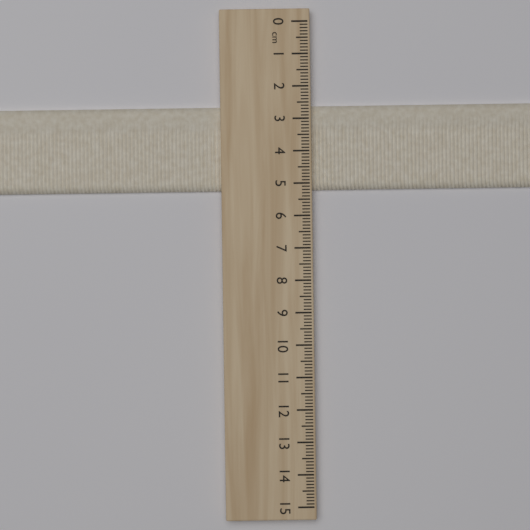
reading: 5.2 cm
